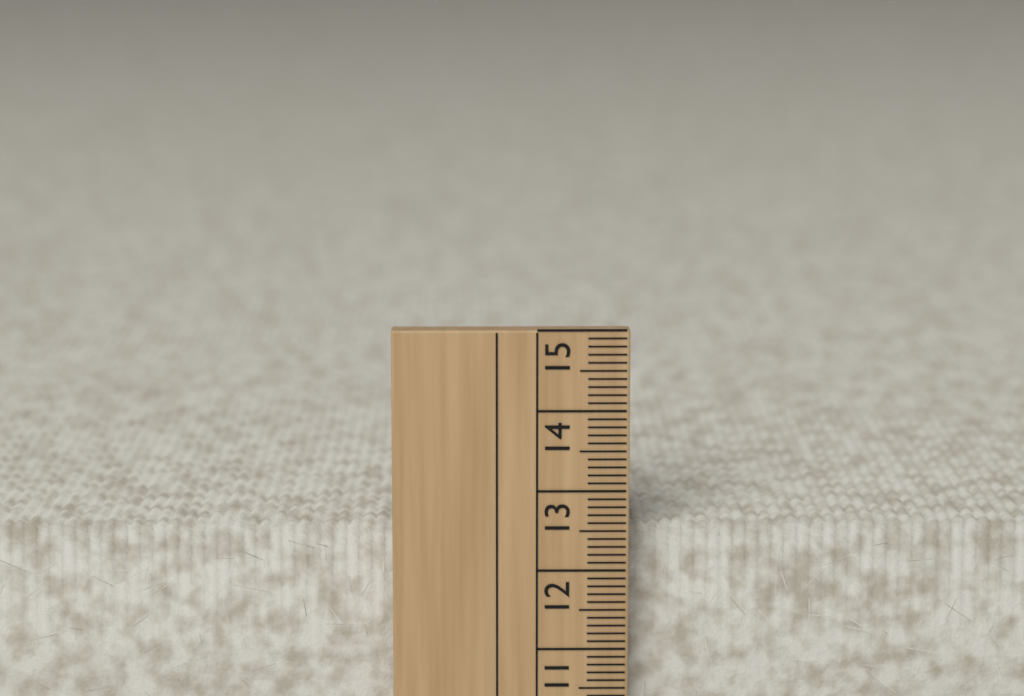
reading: 12.5 cm
